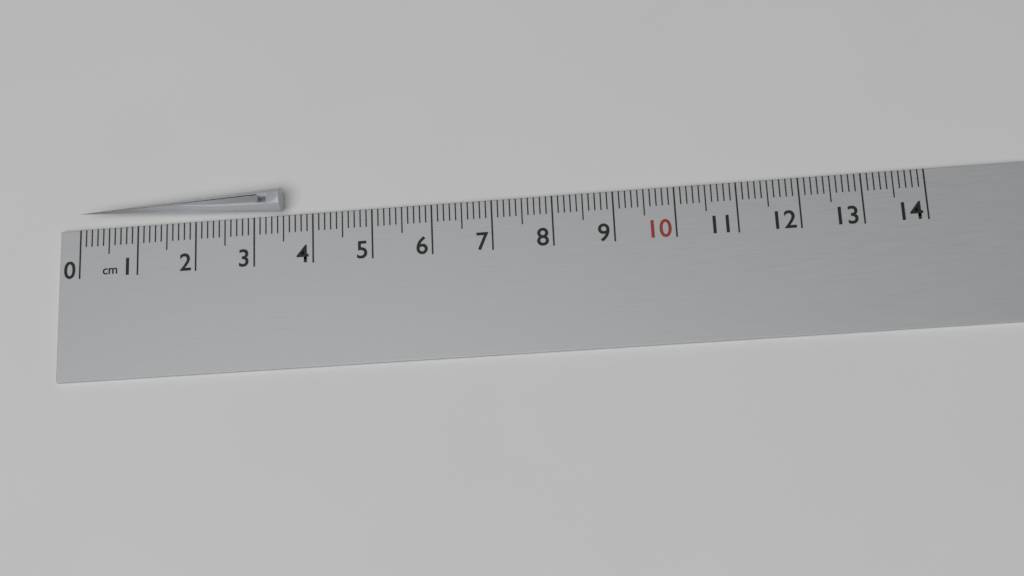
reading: 3.5 cm
